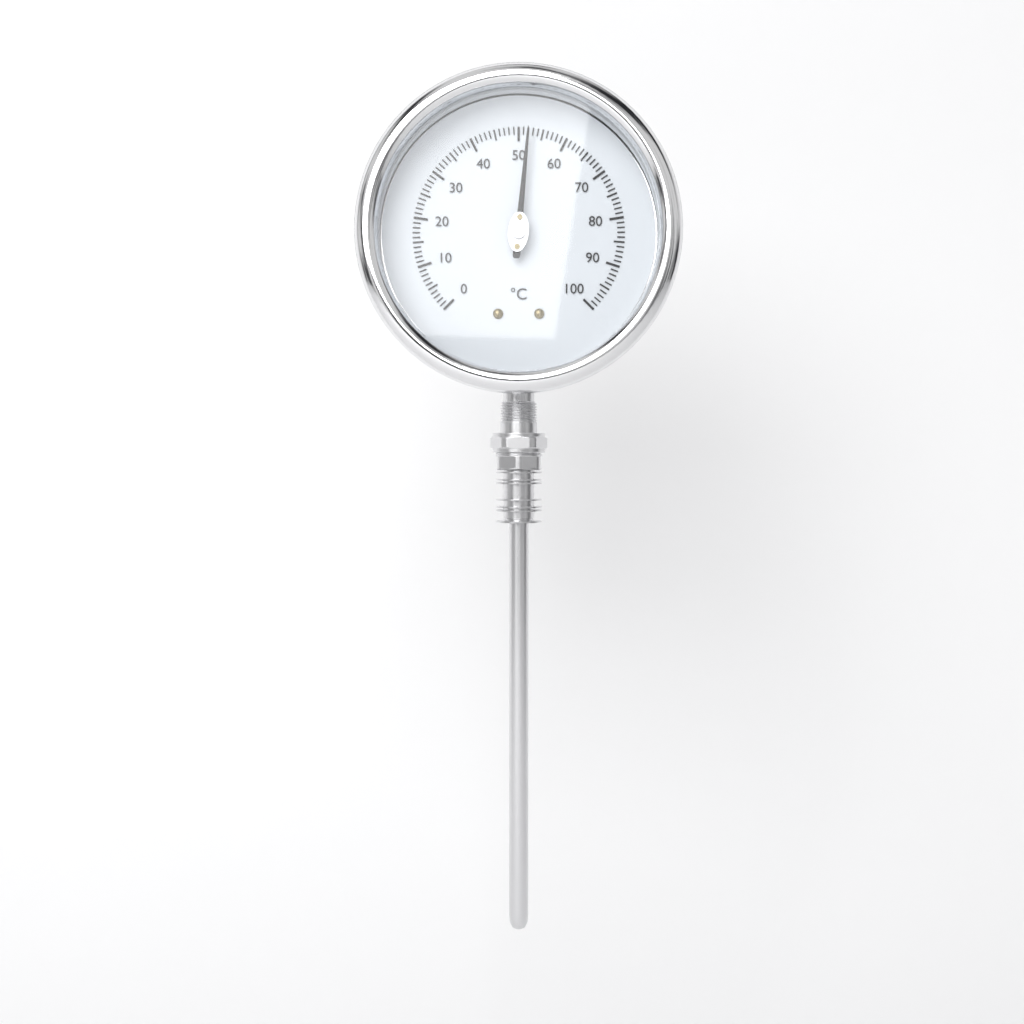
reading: 52 °C
